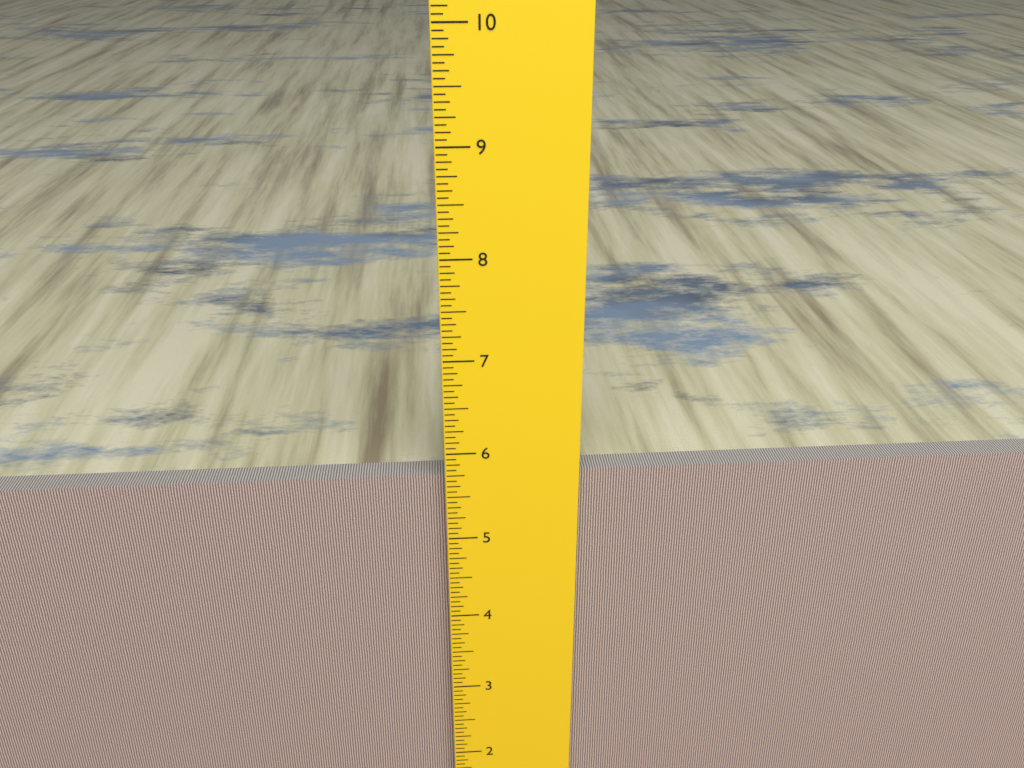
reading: 5.6875 inch
